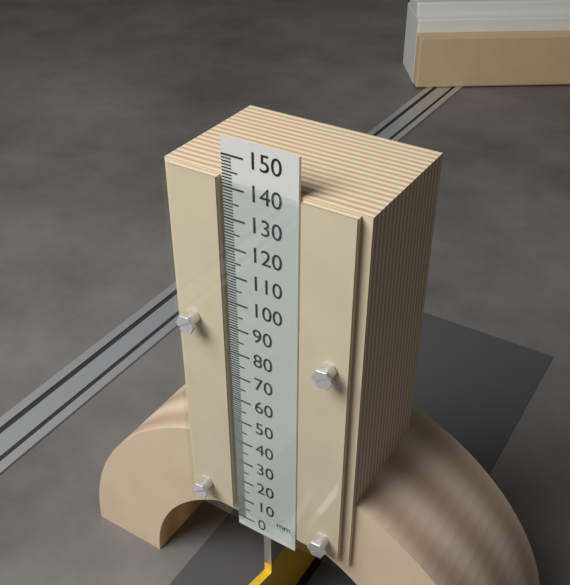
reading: 143 mm
